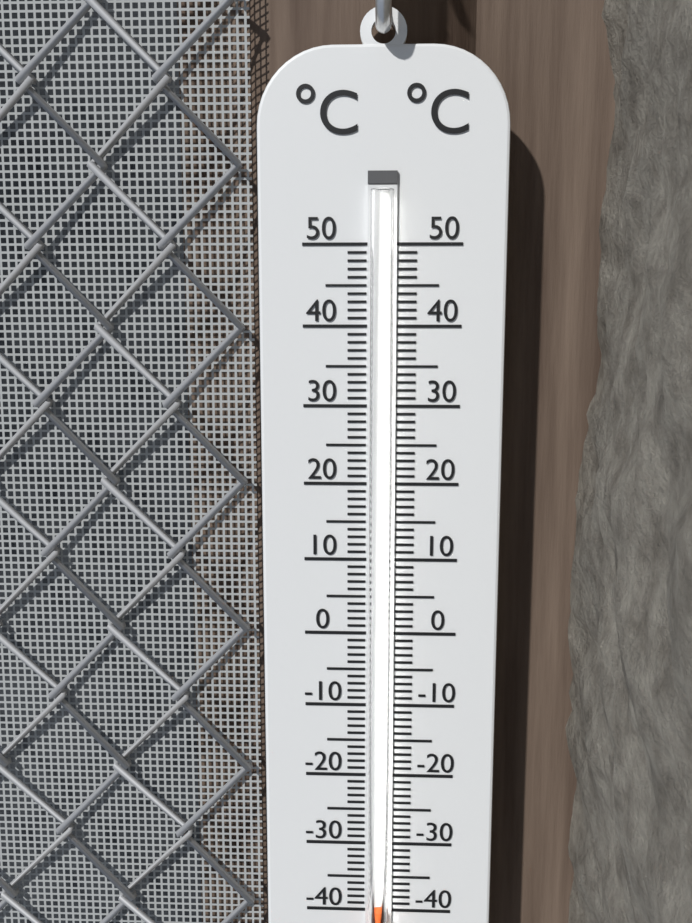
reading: -39 °C
